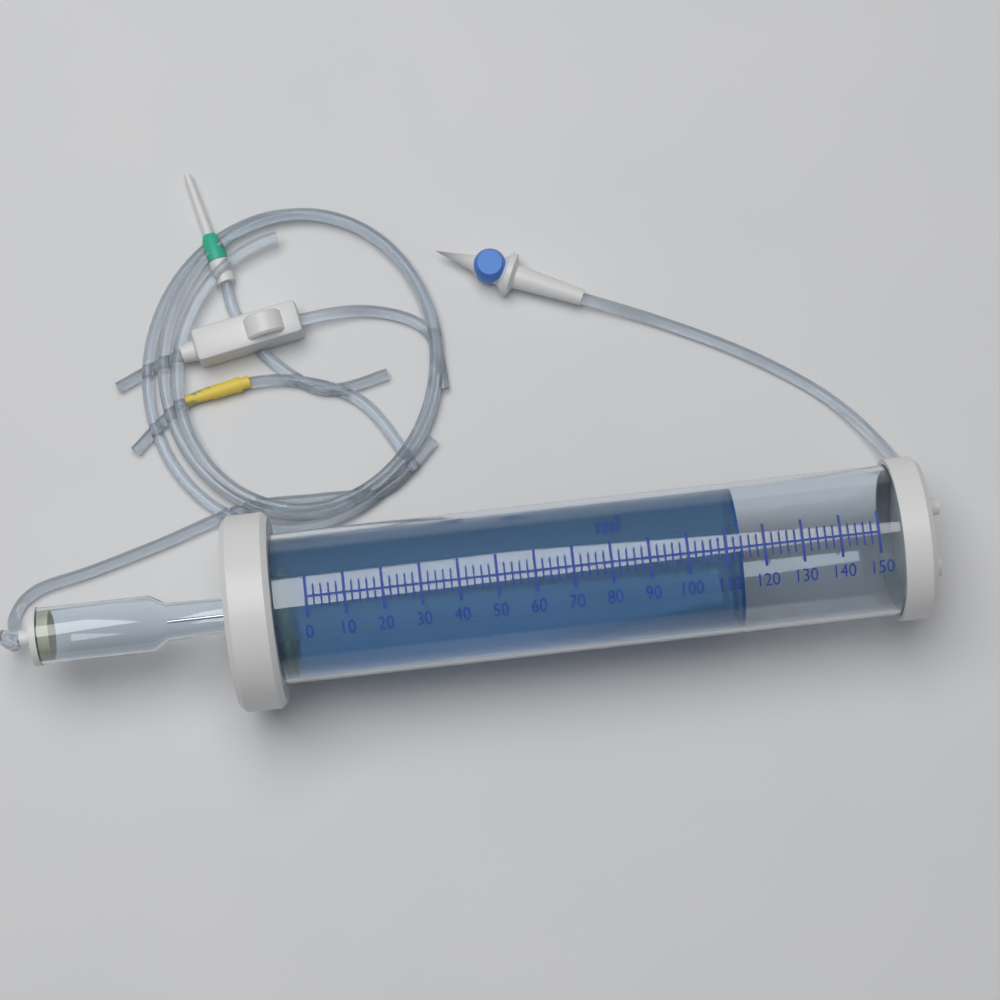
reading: 114 ml
